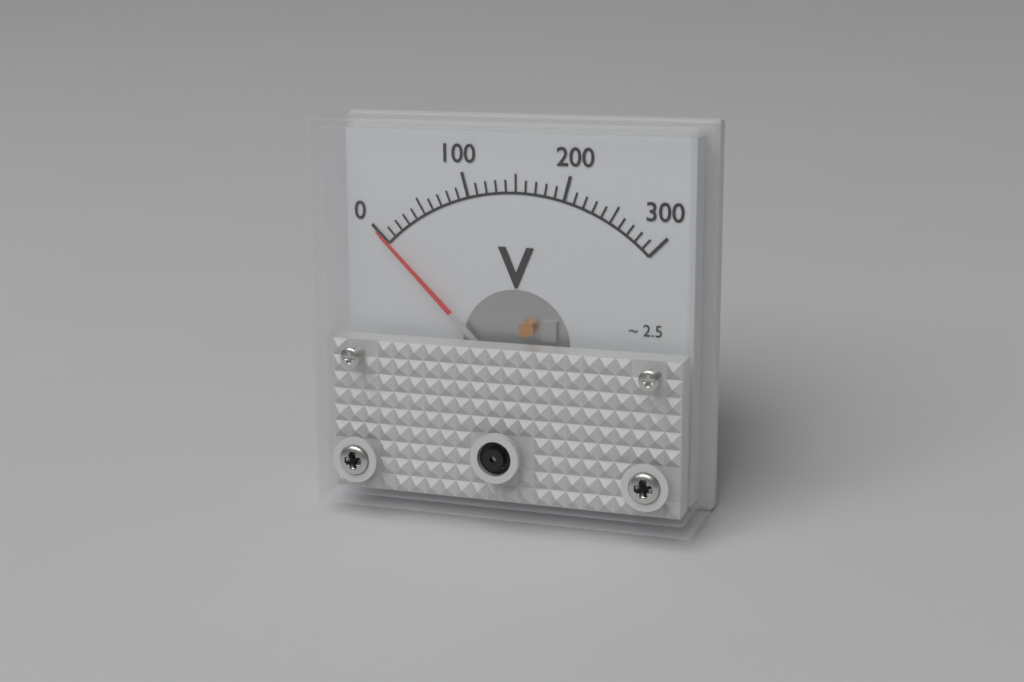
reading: 0 V
